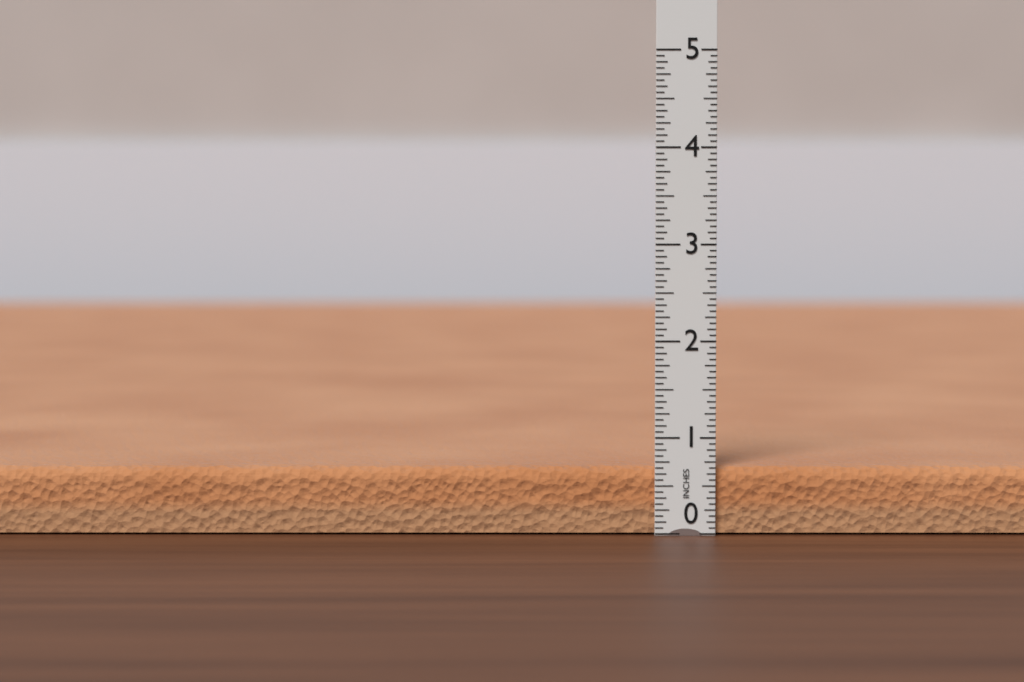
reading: 0.6875 in
